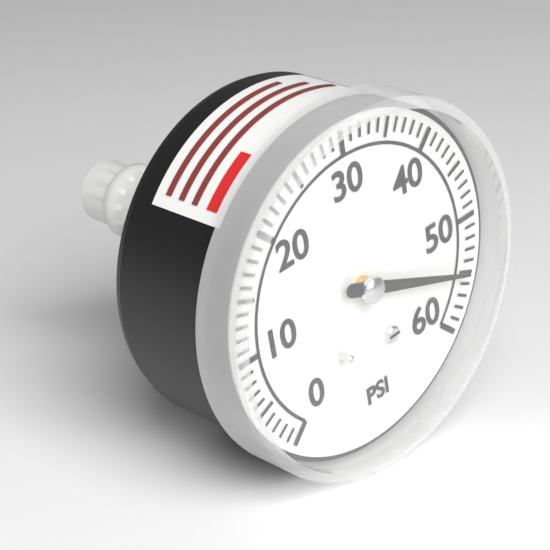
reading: 55 psi
